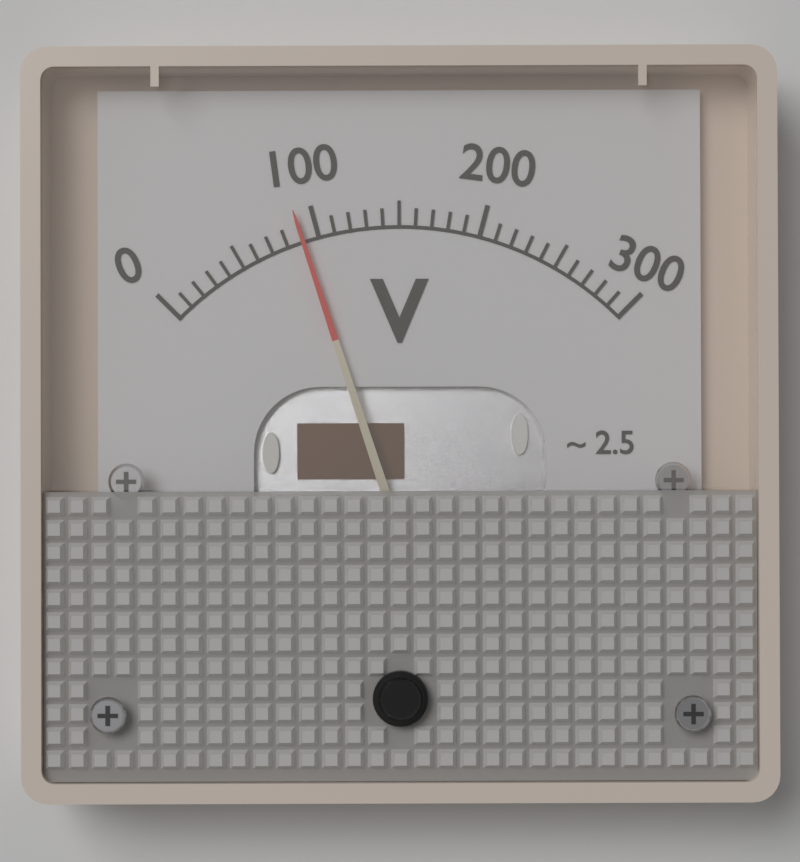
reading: 90 V
